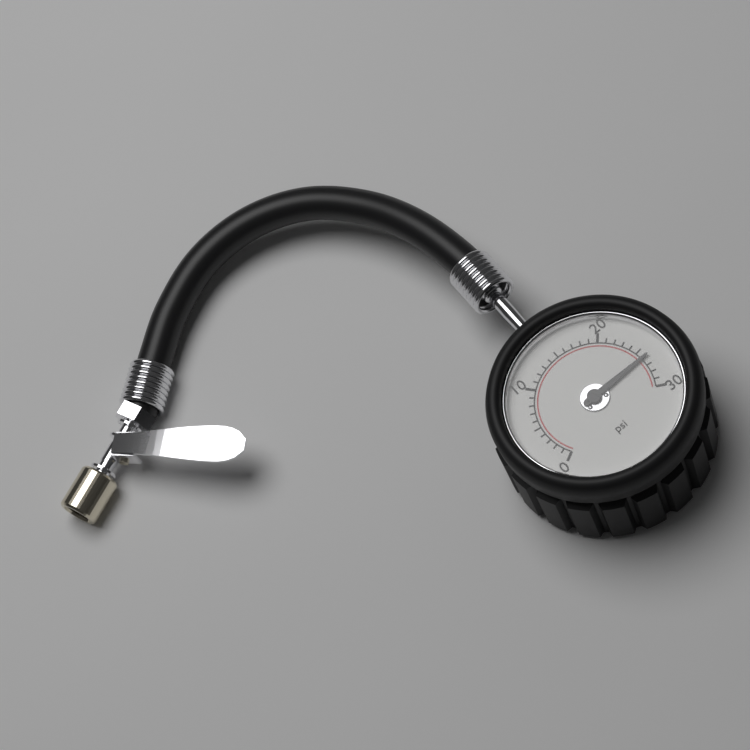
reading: 26 psi
